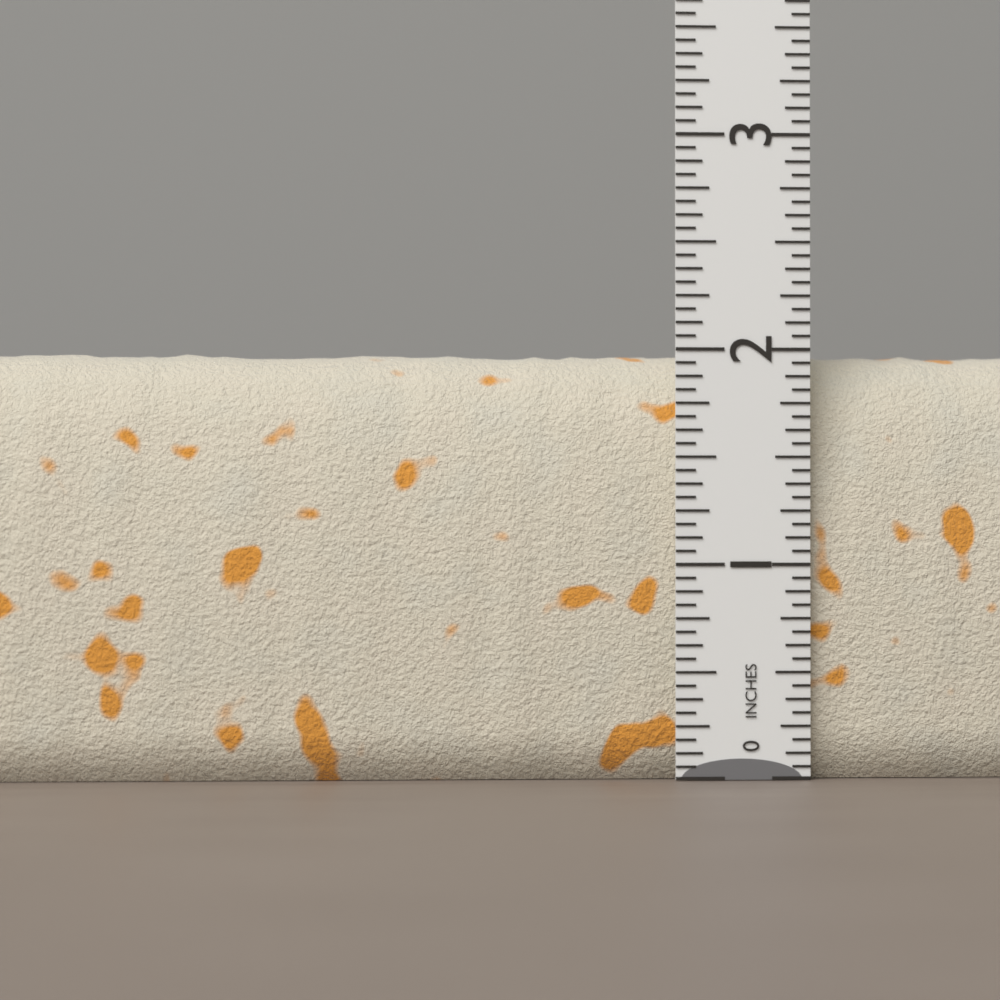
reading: 2.0000 in
